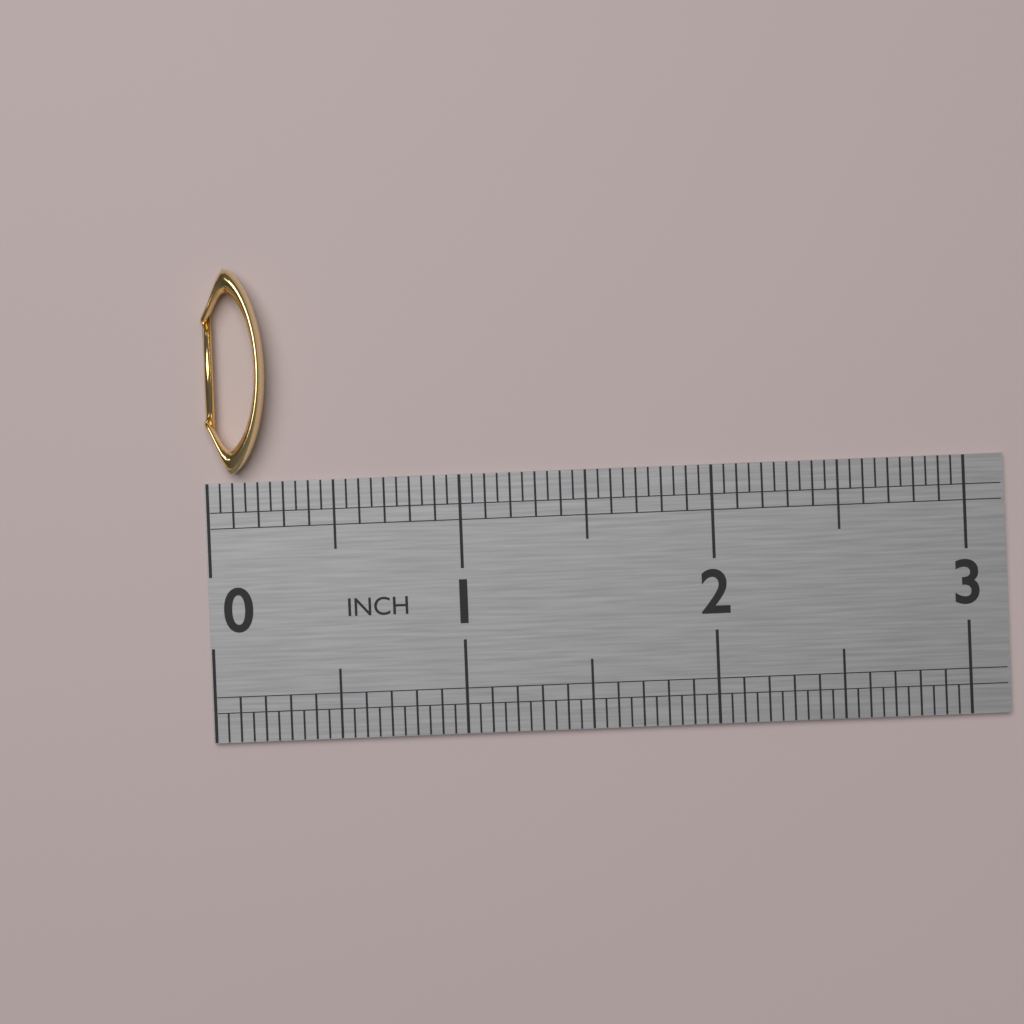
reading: 0.25 in
